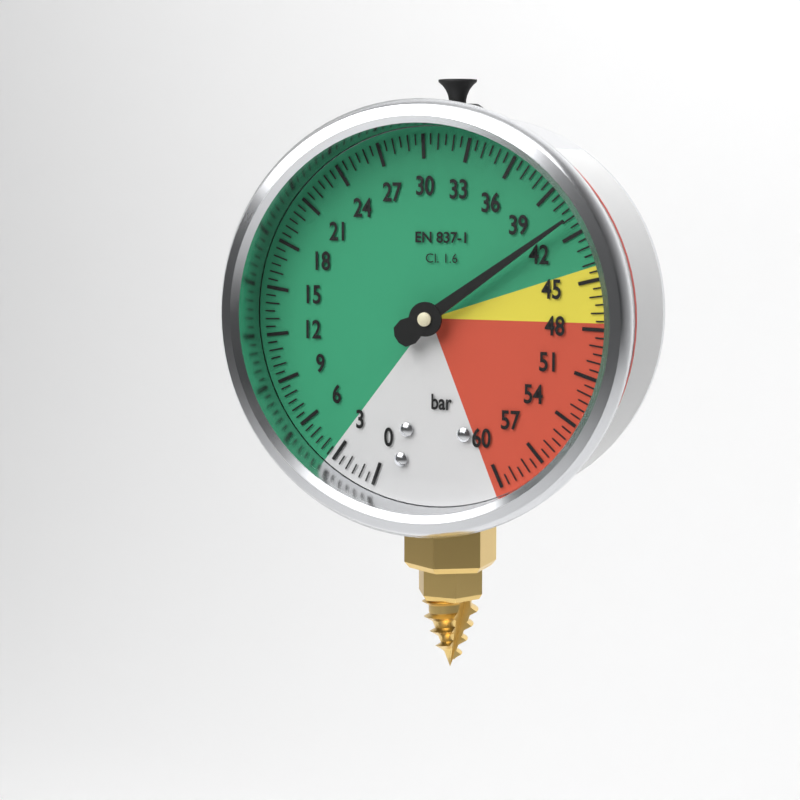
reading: 41.0 bar
